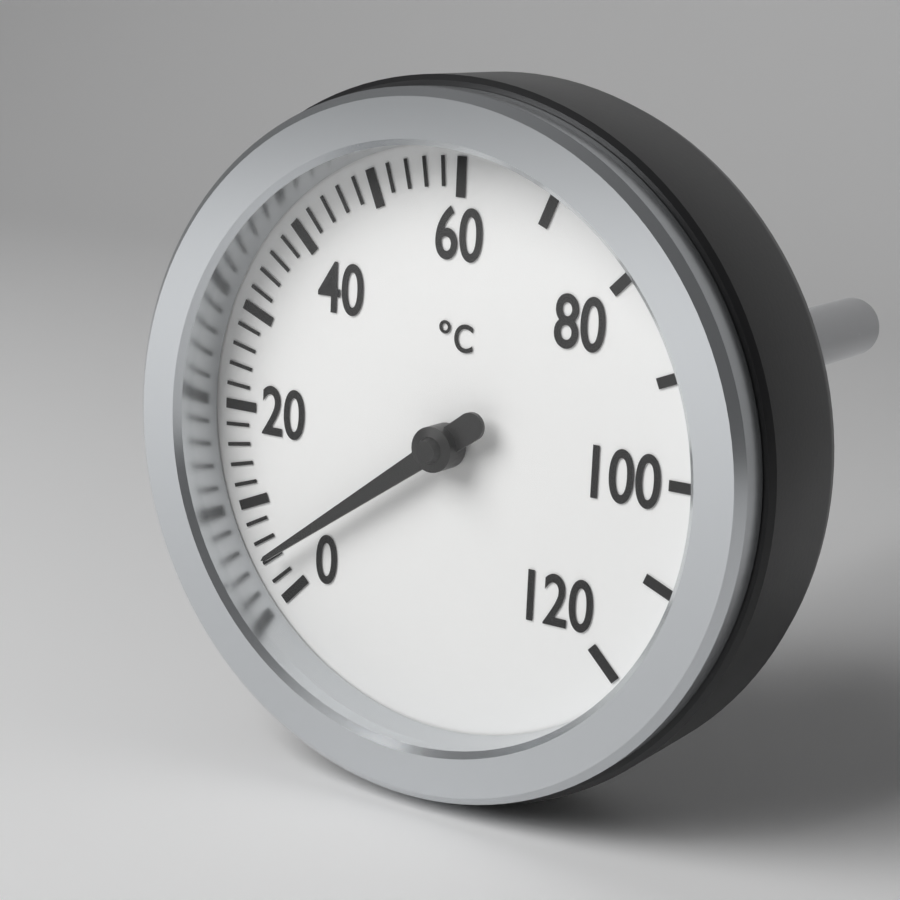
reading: 4 °C
